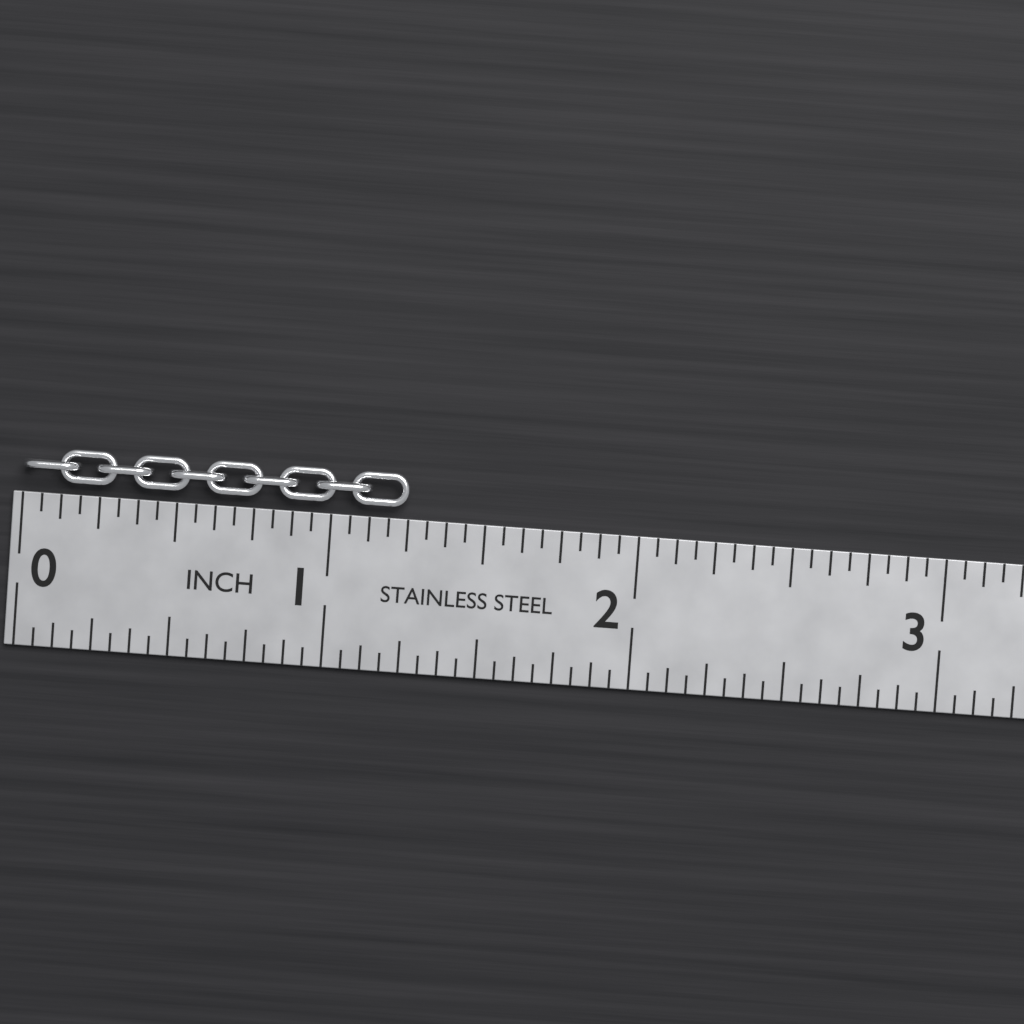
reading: 1.2500 in
